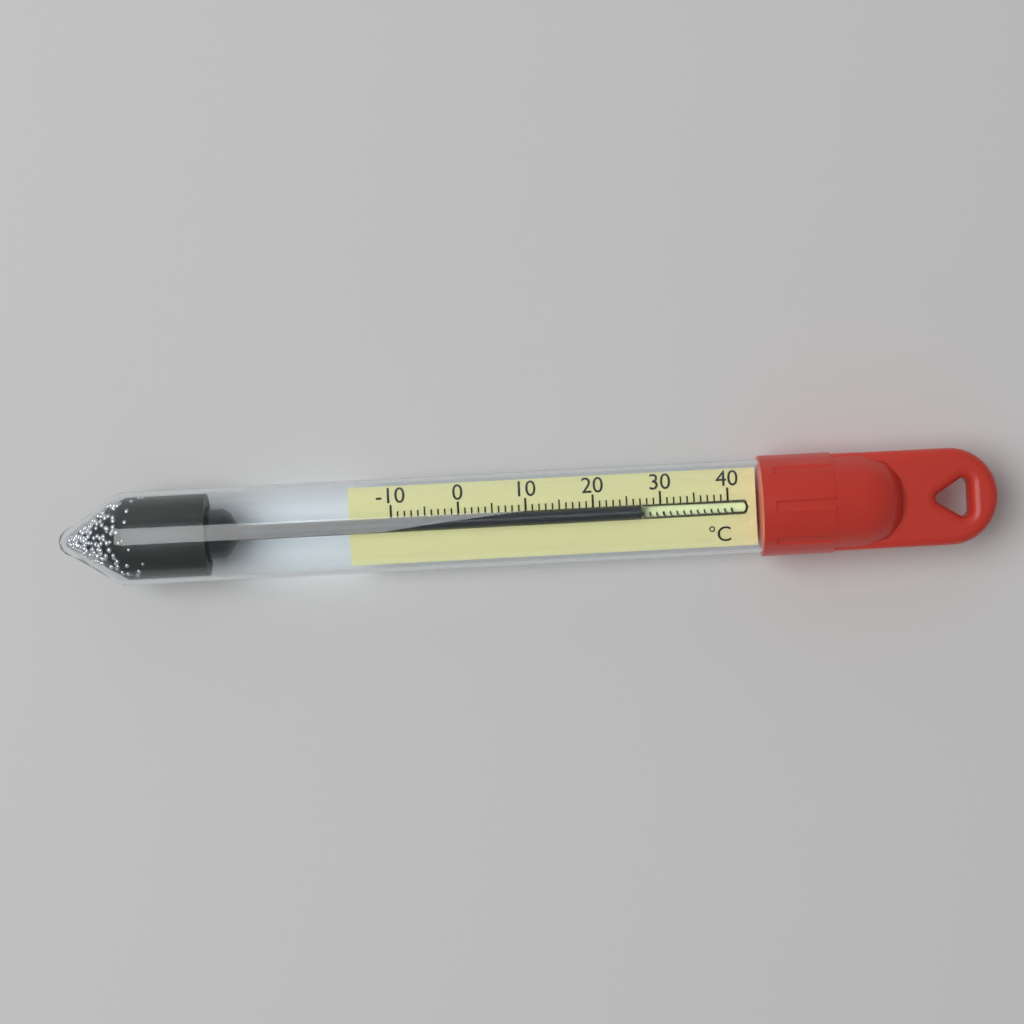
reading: 27 °C
